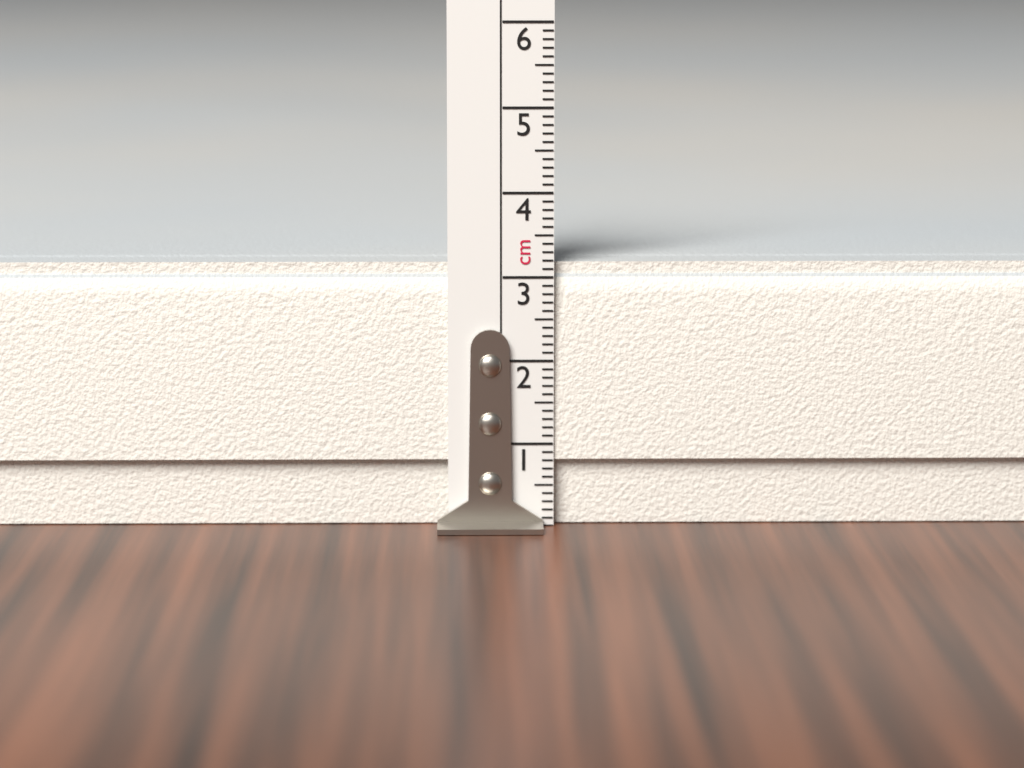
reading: 3.2 cm
